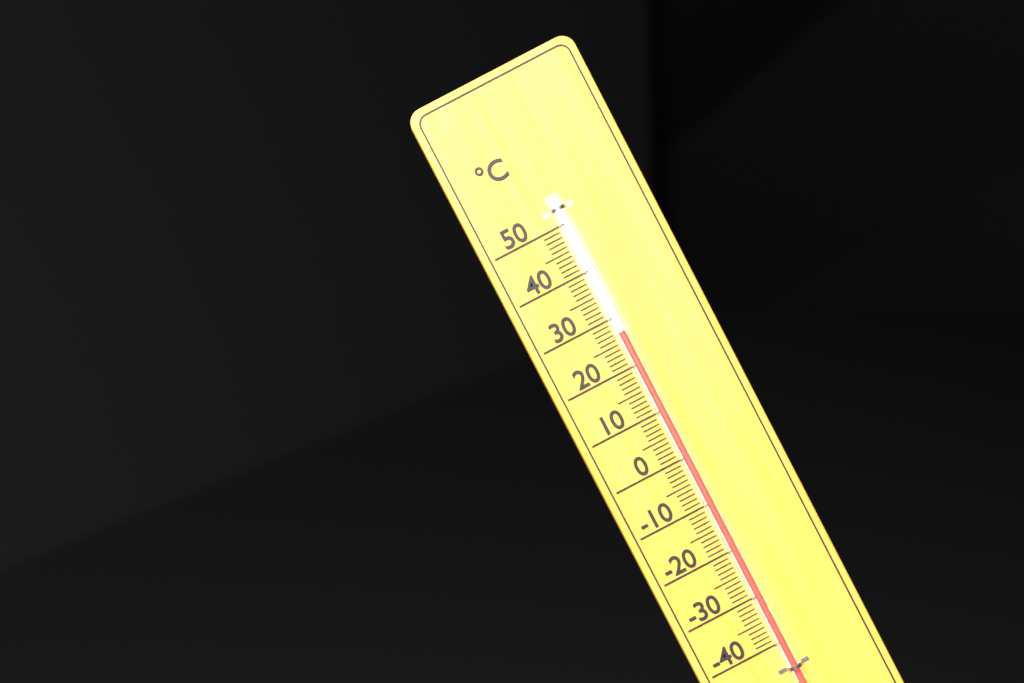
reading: 27 °C
